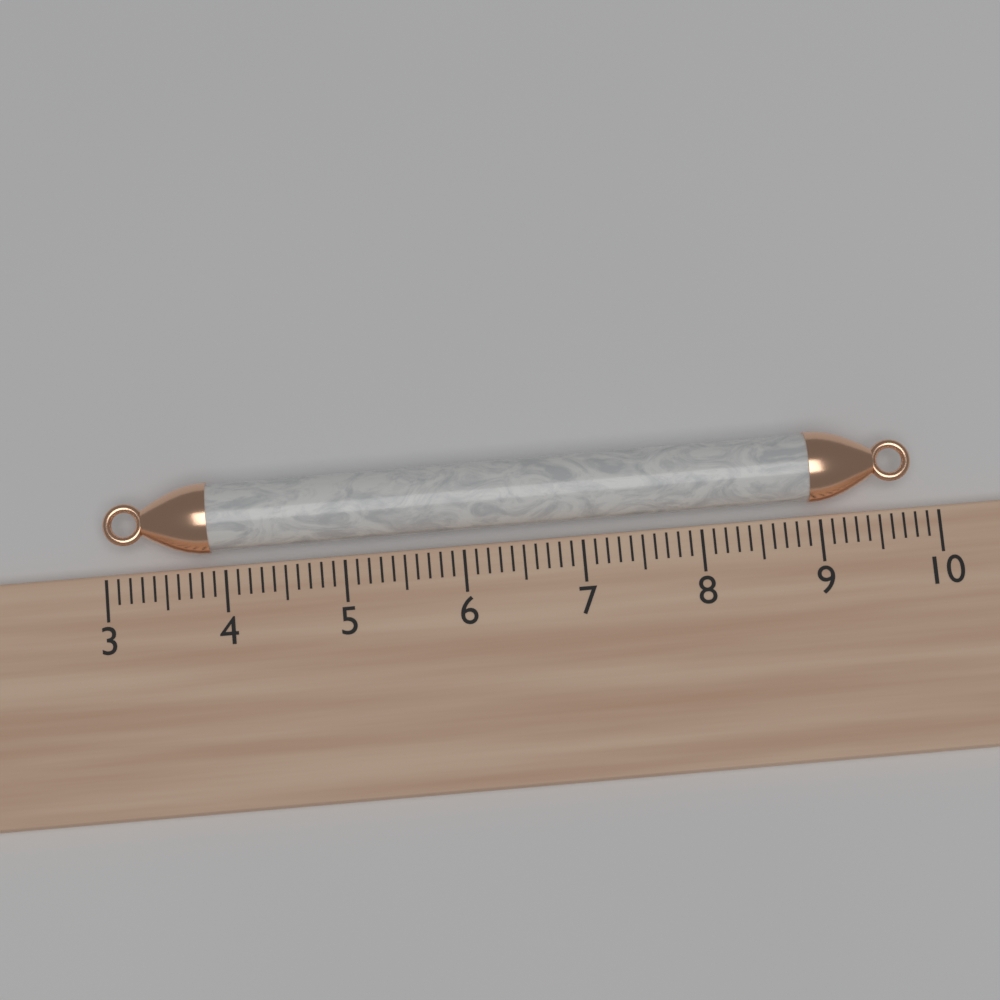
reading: 9.8 (no unit)
